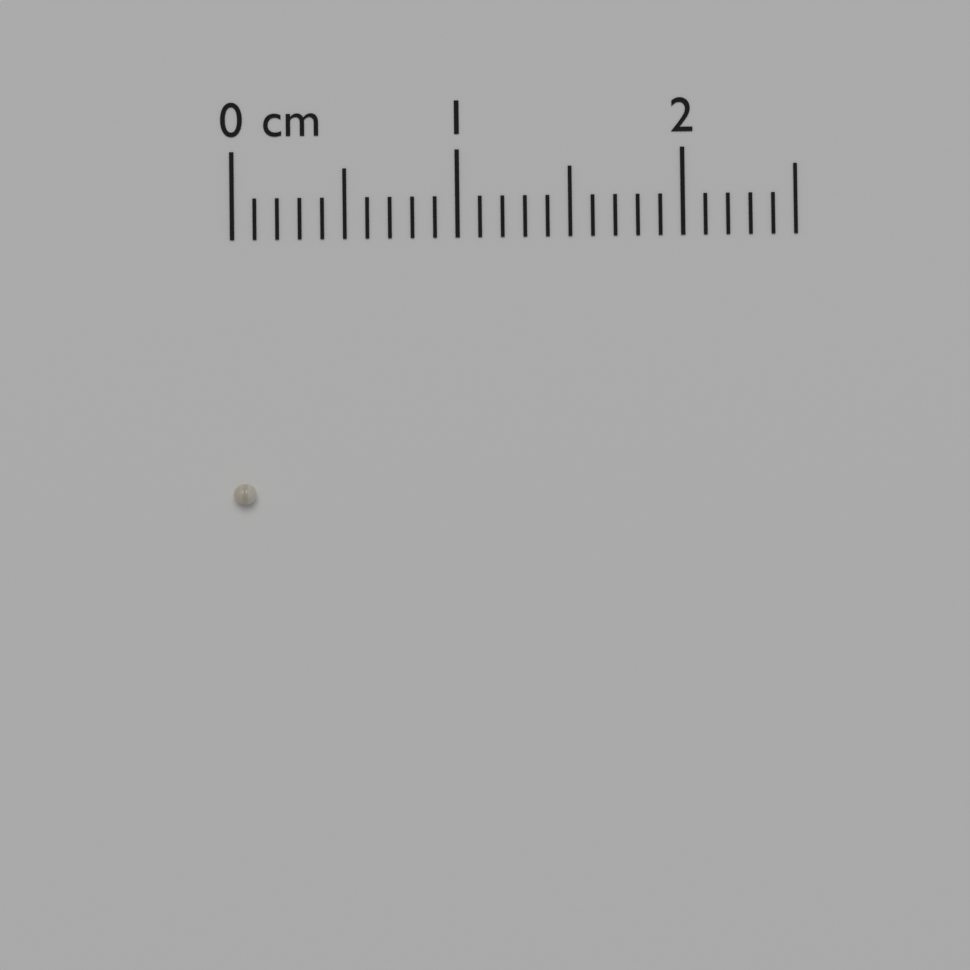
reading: 0.1 cm
